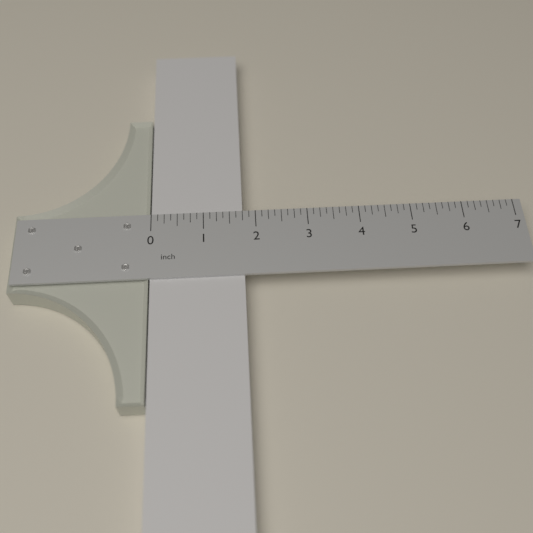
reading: 1.750 inch
